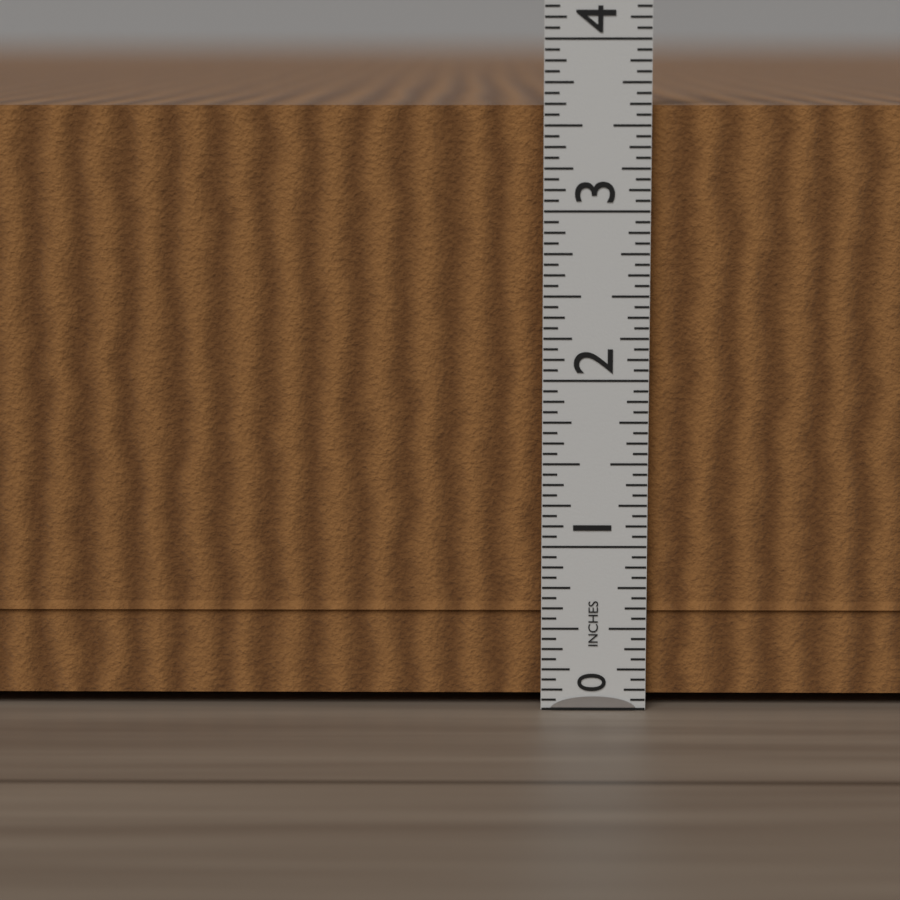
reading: 3.6875 in
